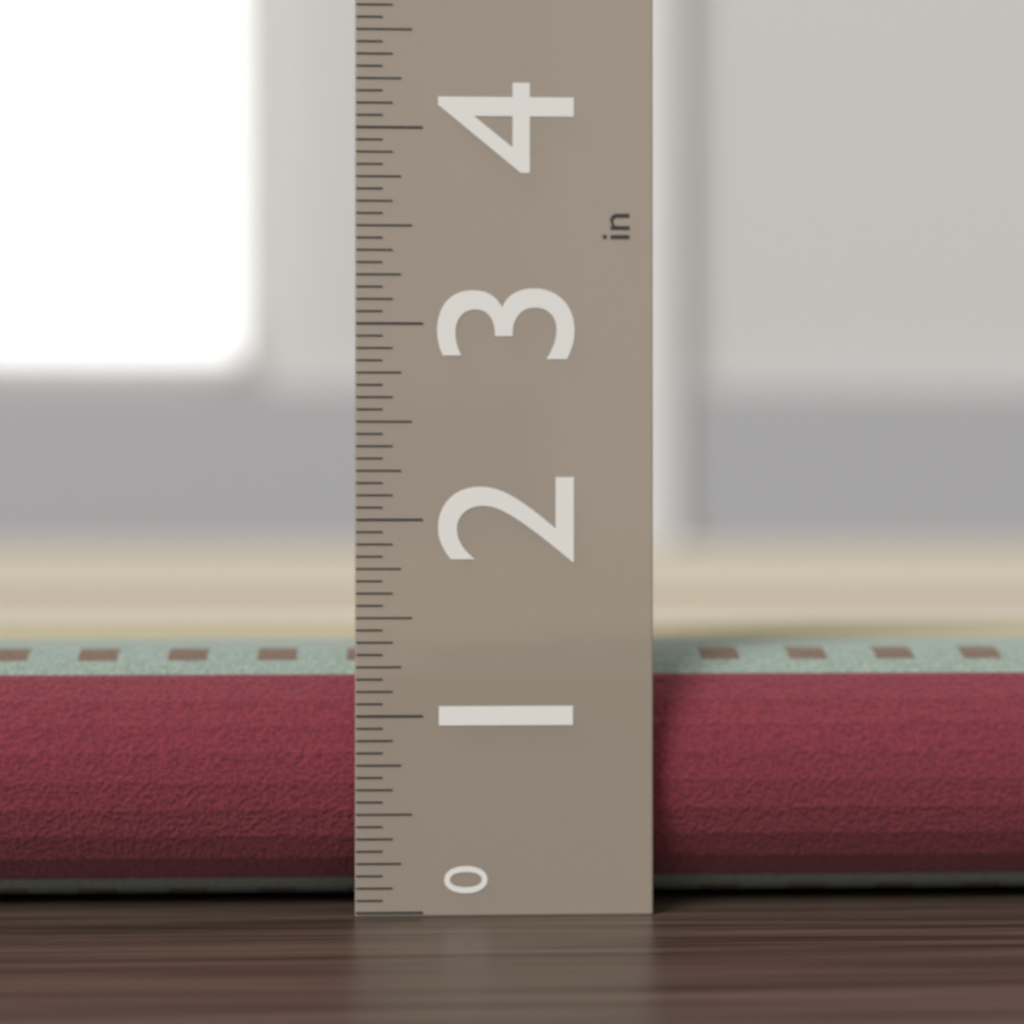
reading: 1.3125 in
